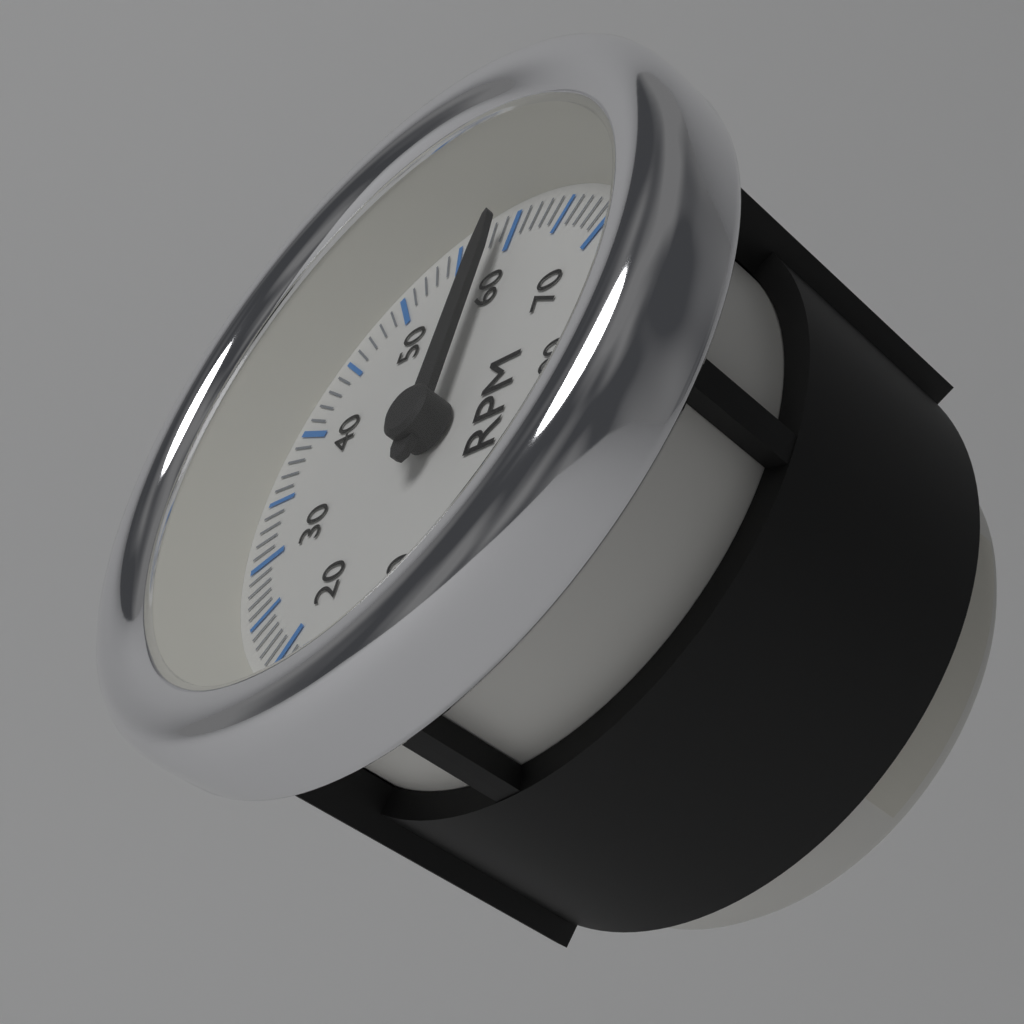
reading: 5900 RPM
